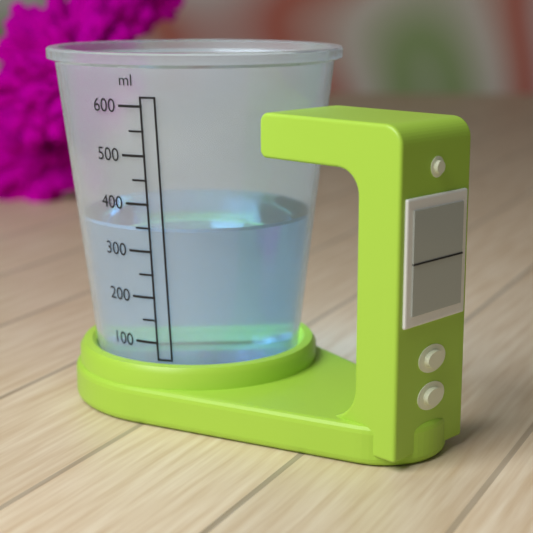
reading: 350 ml
